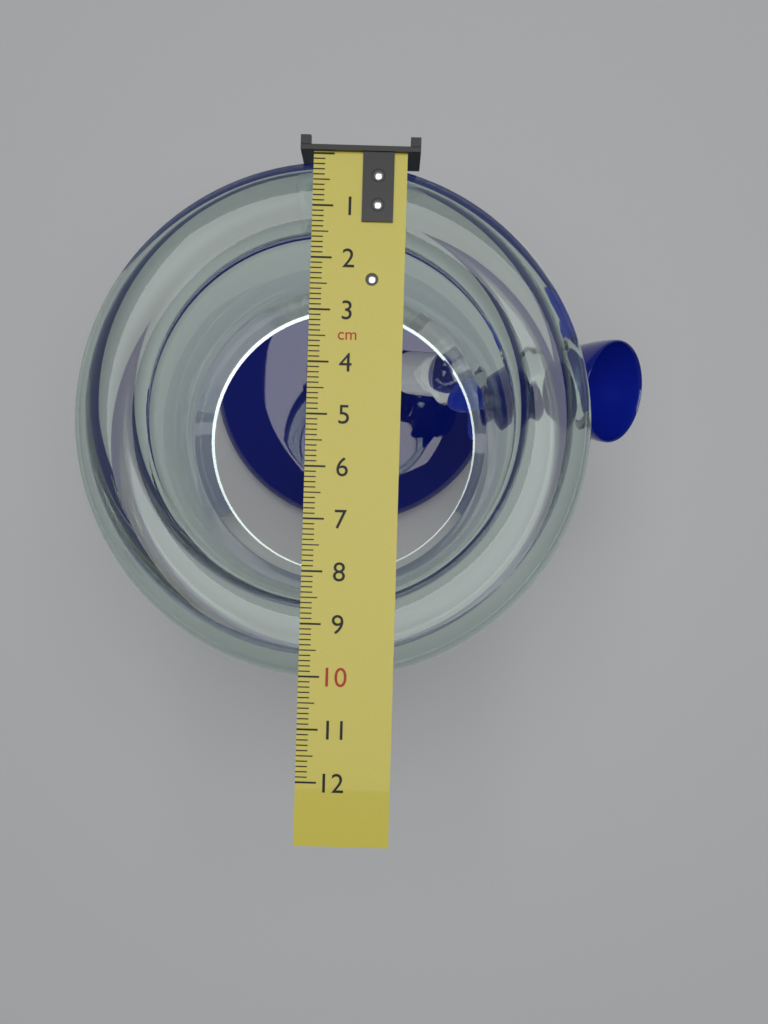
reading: 10.1 cm
